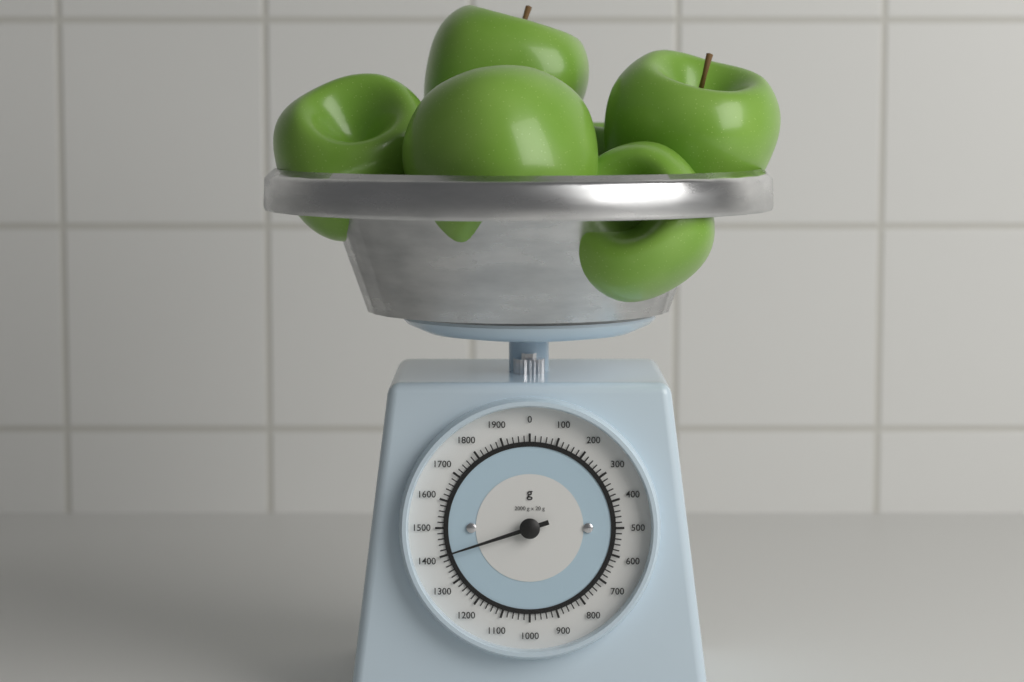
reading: 1400 g
